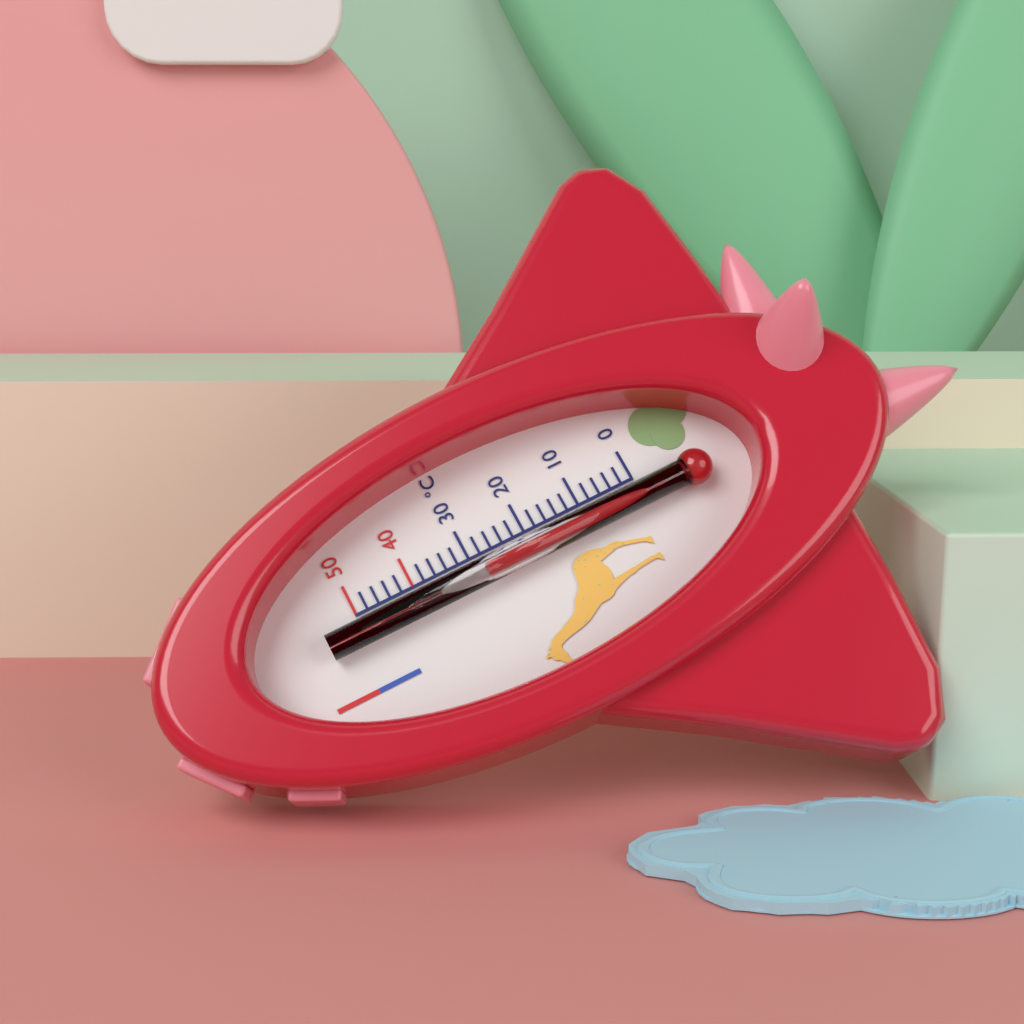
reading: 28 °C
